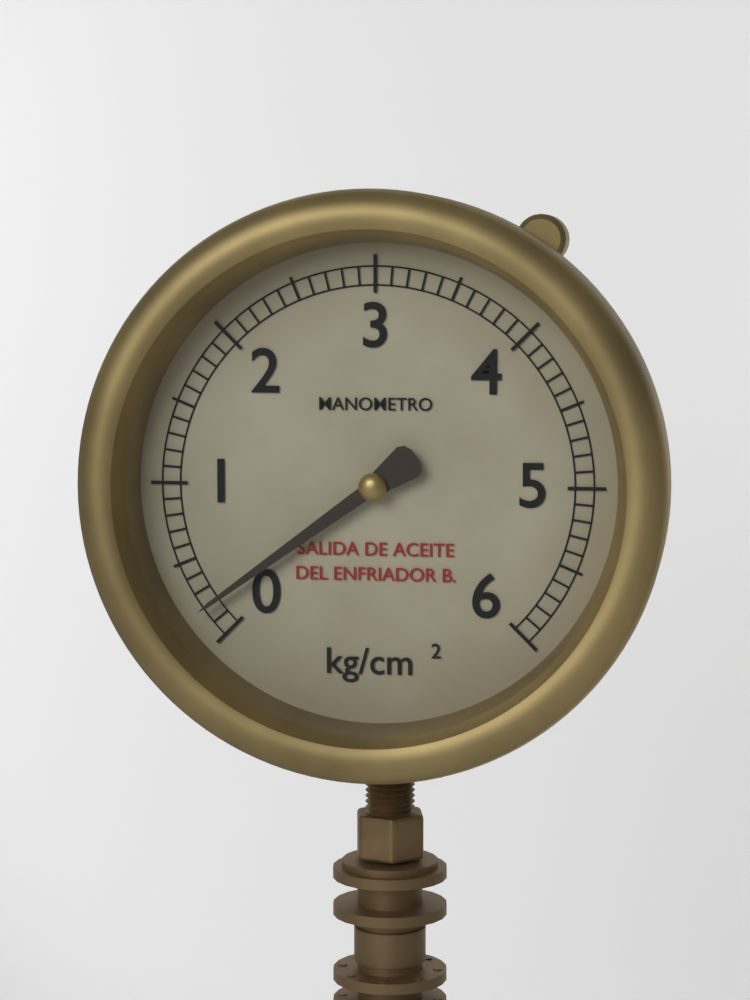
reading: 0.2 kg/cm²
